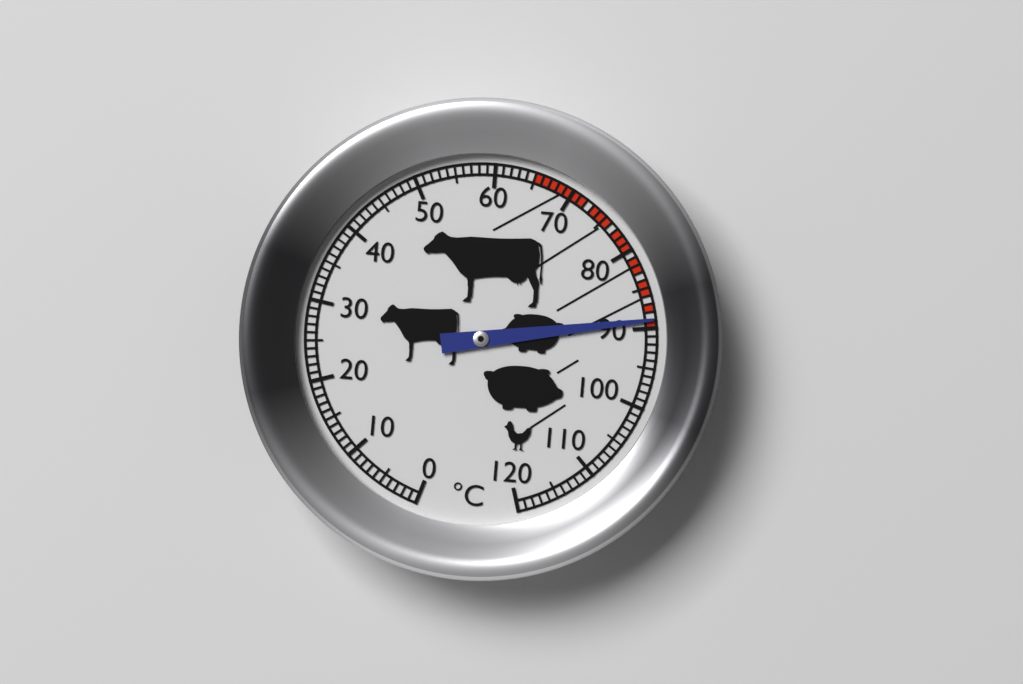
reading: 89 °C
